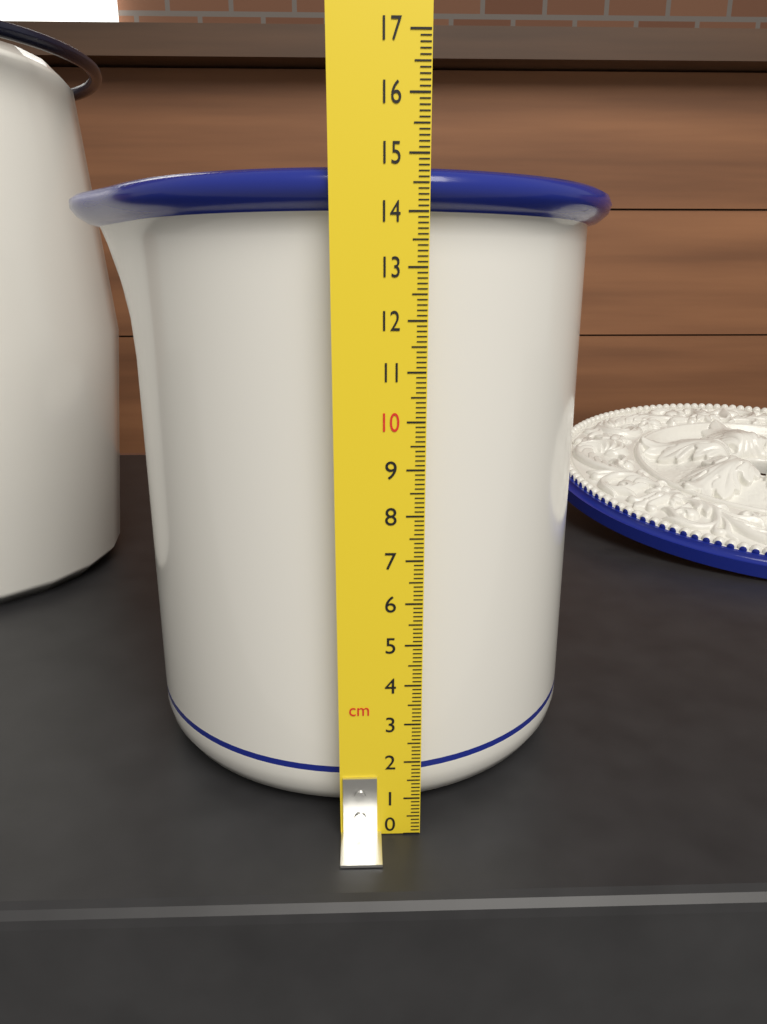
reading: 14.8 cm
